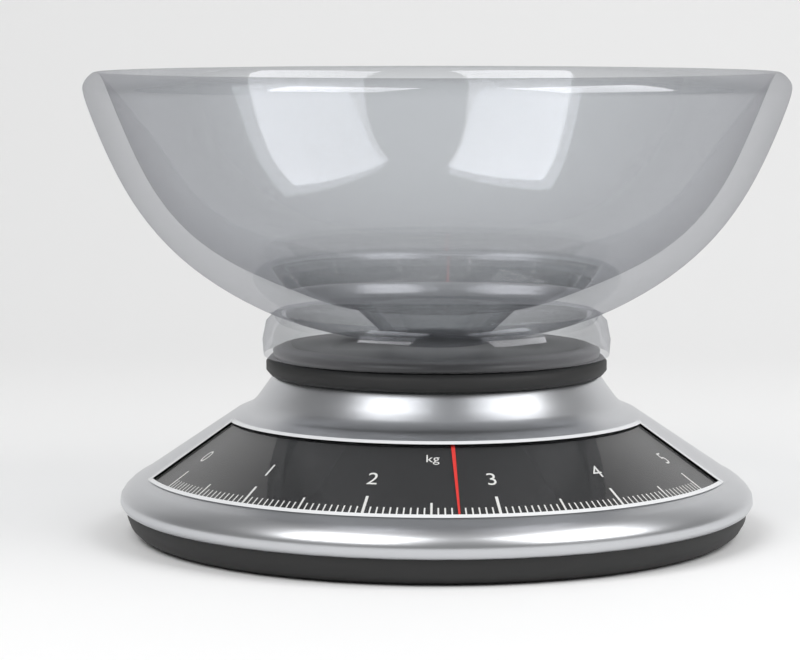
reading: 2.70 kg
